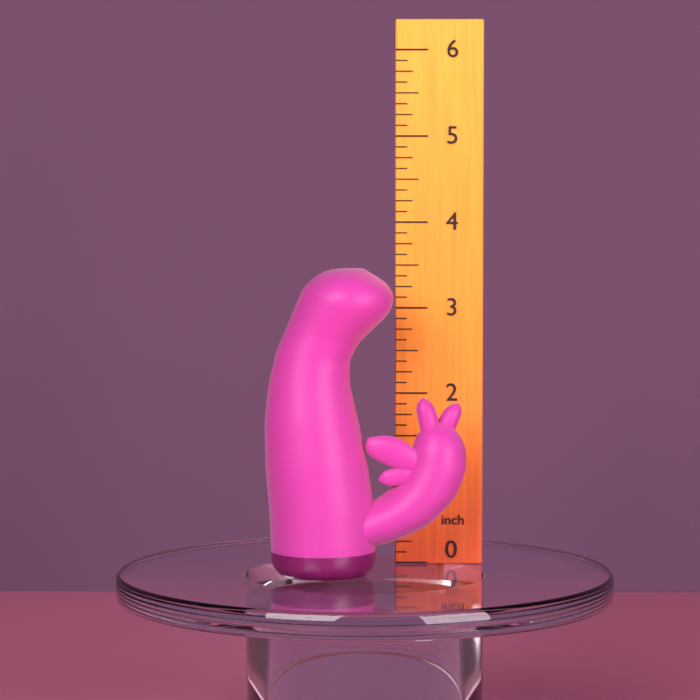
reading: 3.500 inch
